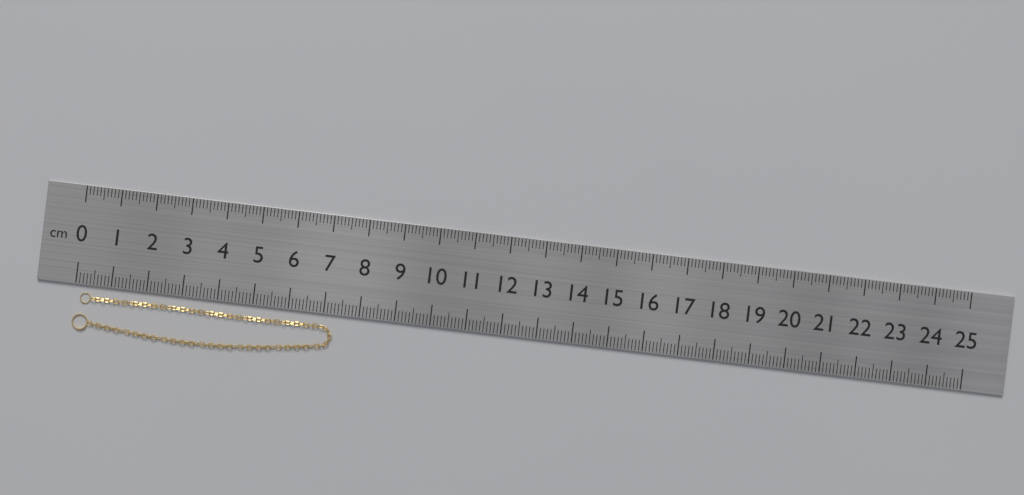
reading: 7.3 cm
